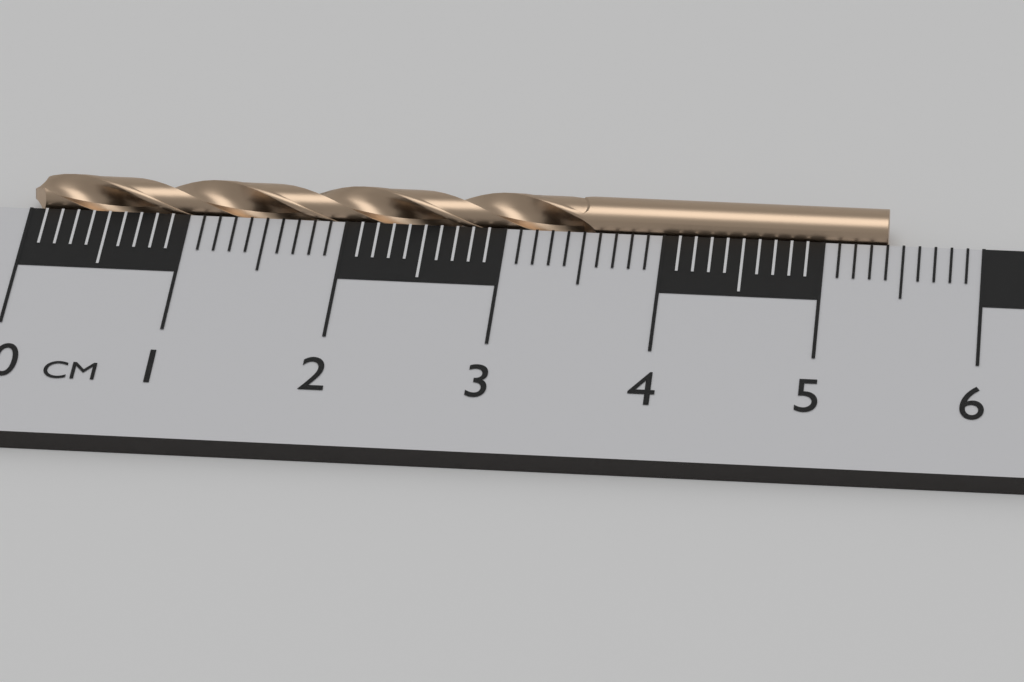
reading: 5.4 cm
